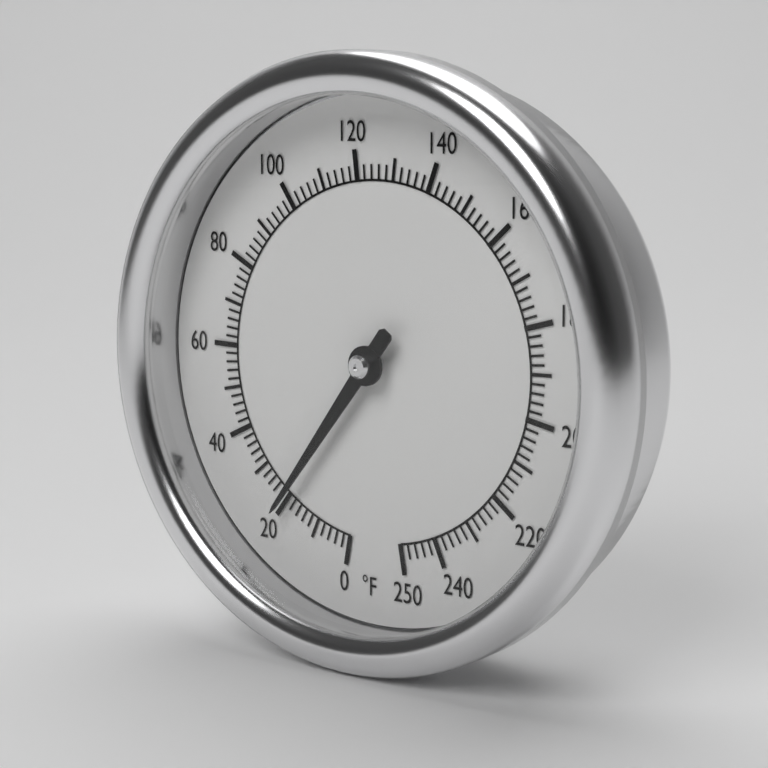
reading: 20 °F
